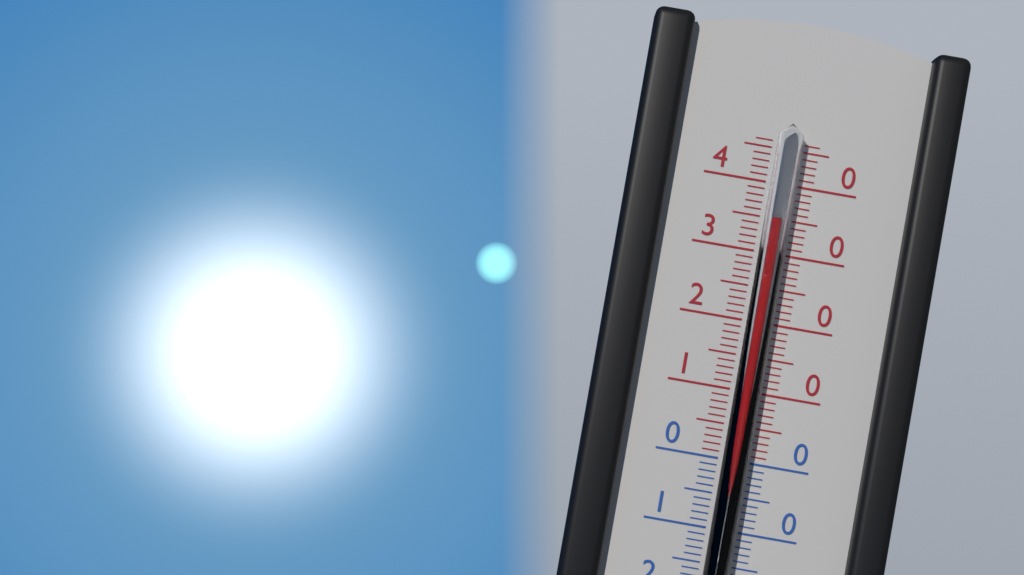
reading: 35 °C
